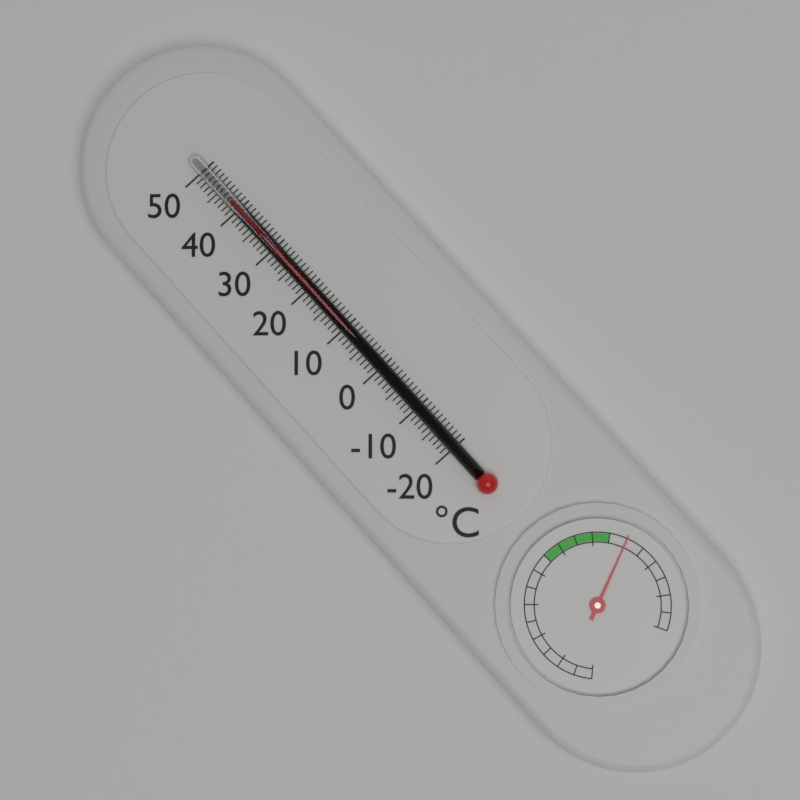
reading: 42 °C
